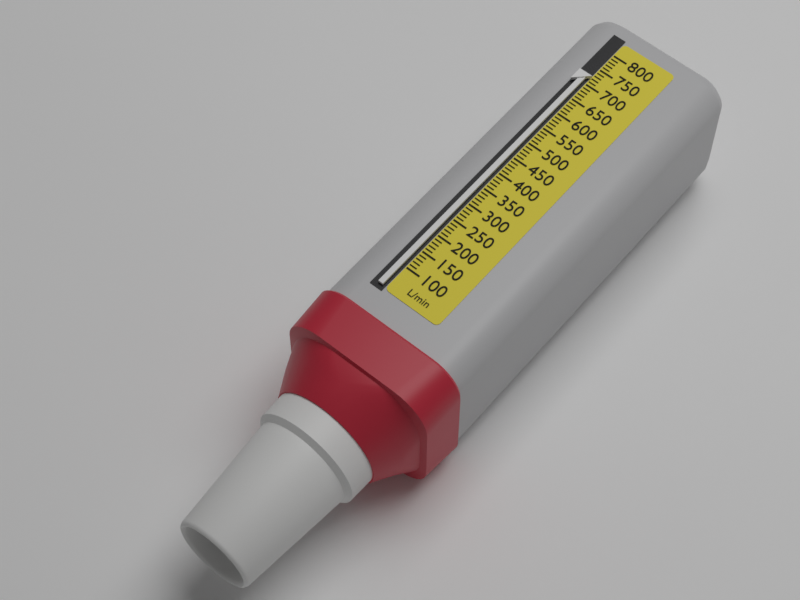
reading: 720 L/min
